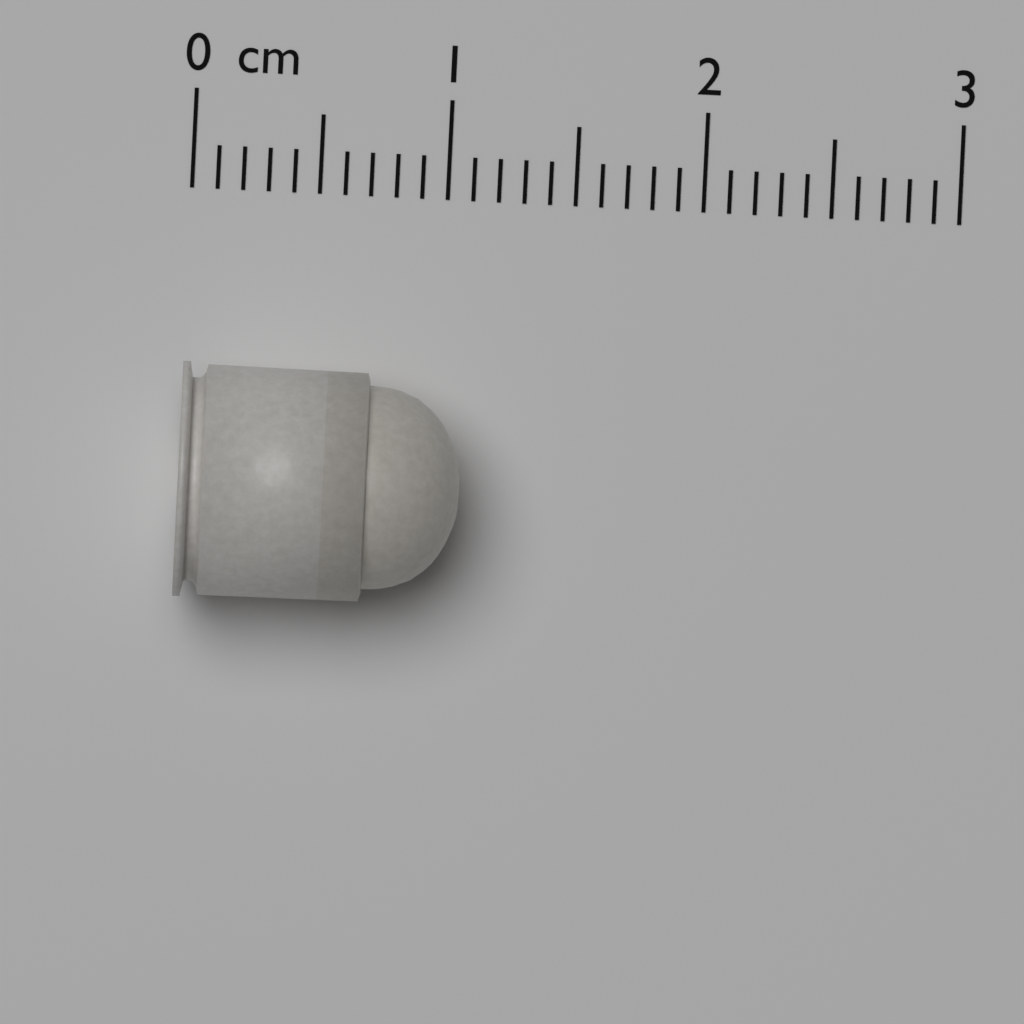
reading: 1.1 cm
